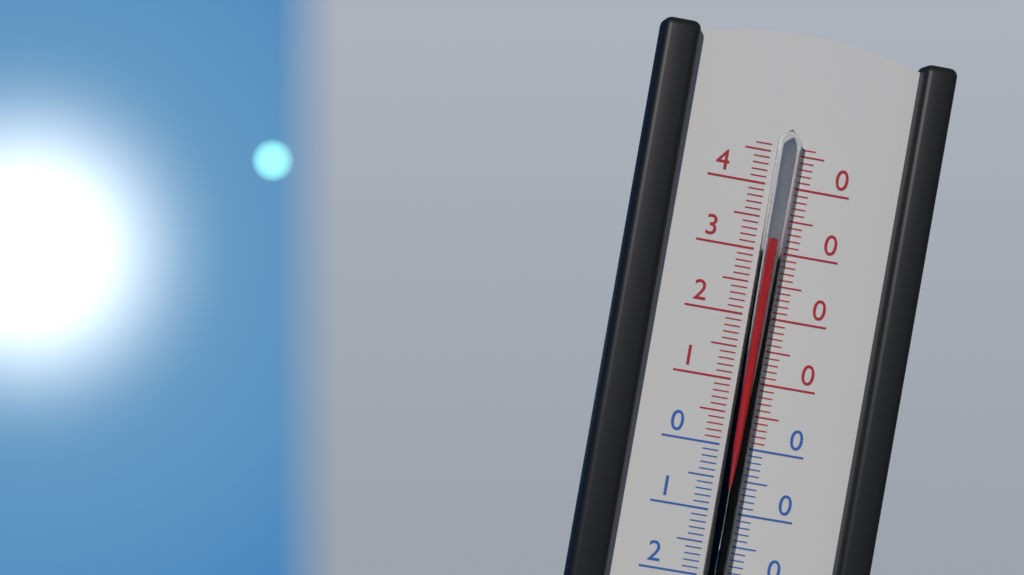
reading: 32 °C
